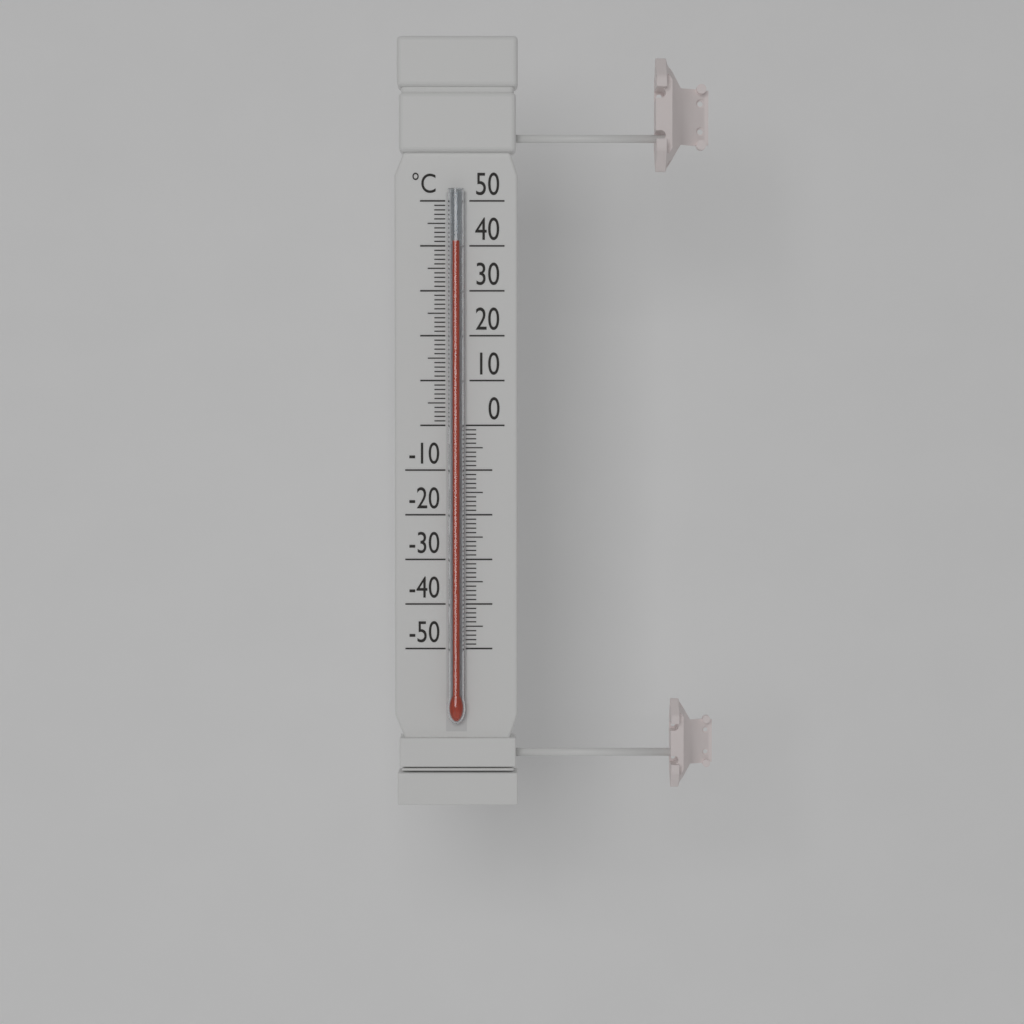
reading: 41 °C
